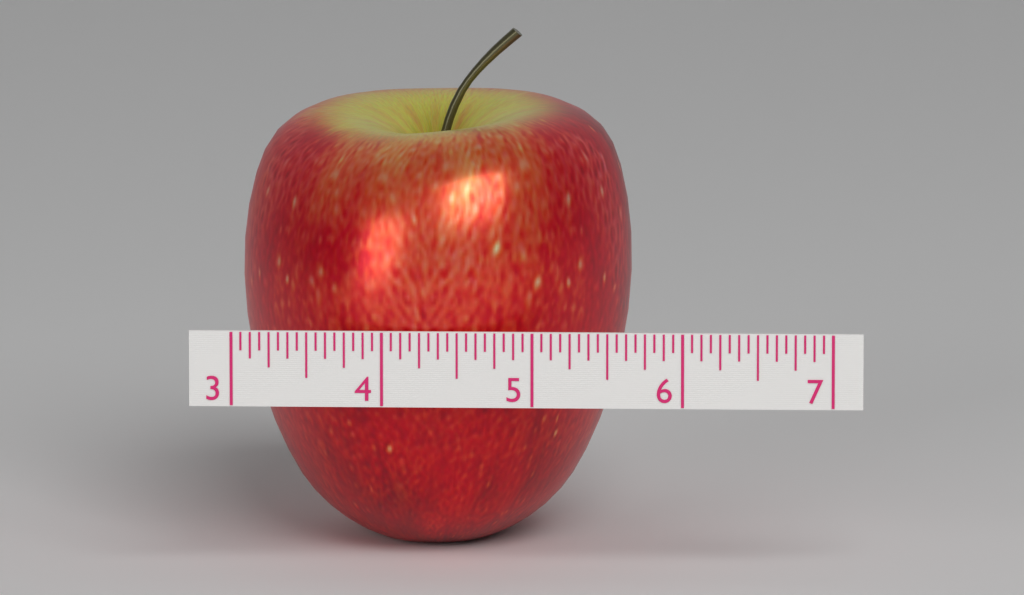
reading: 5.6250 (no unit)
